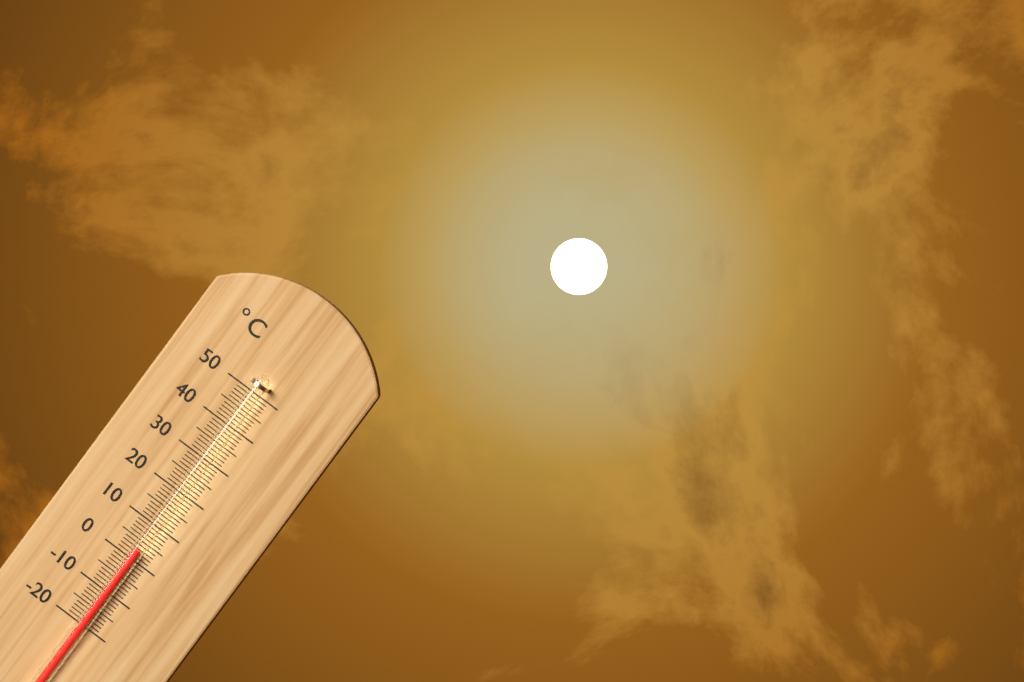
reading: 3 °C
